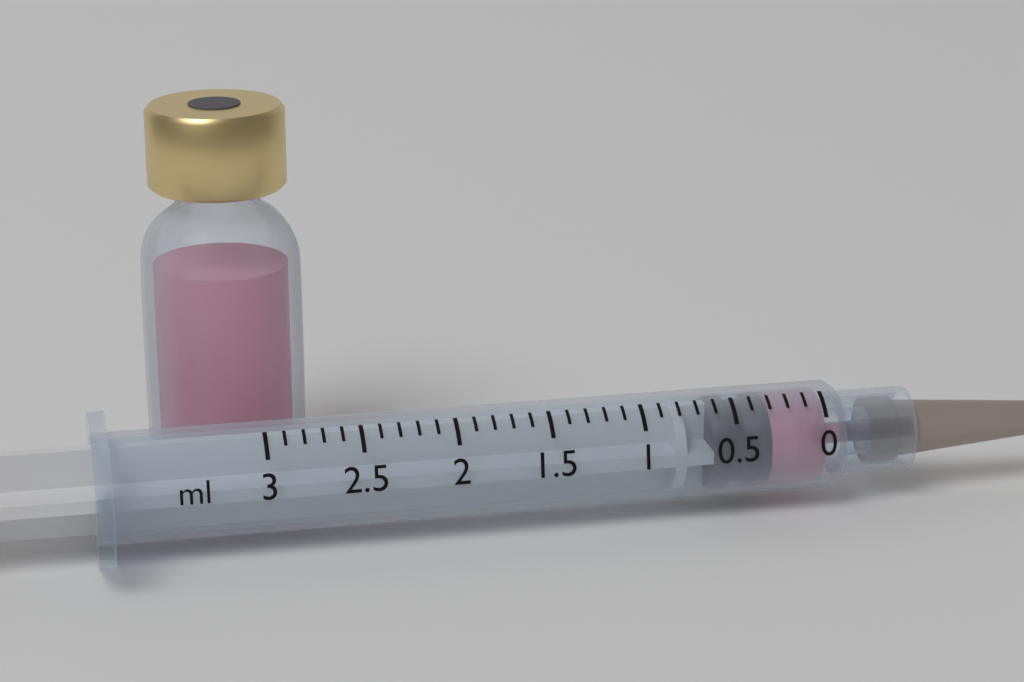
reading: 0.3 ml
